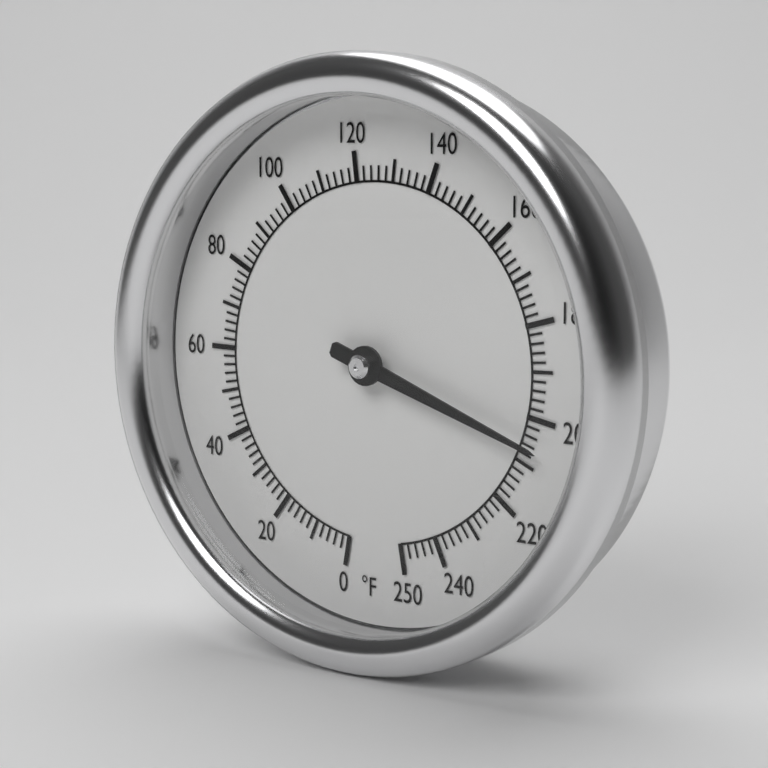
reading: 206 °F
